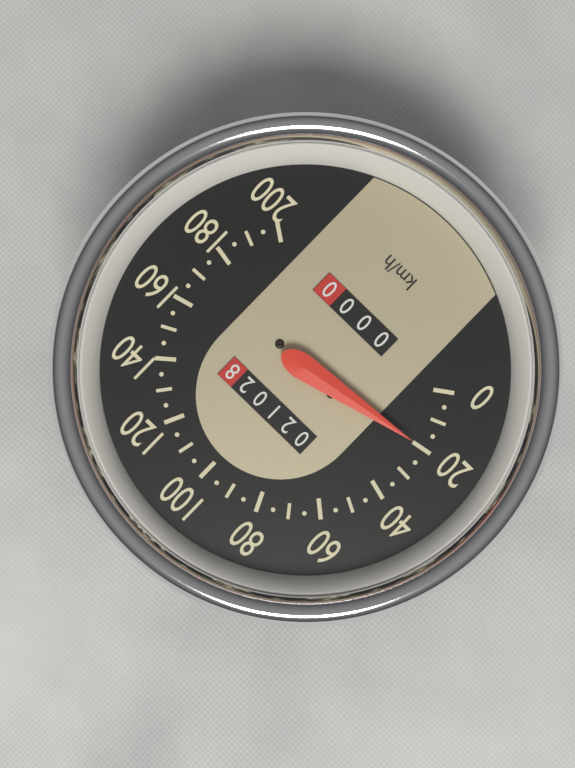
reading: 20 km/h
